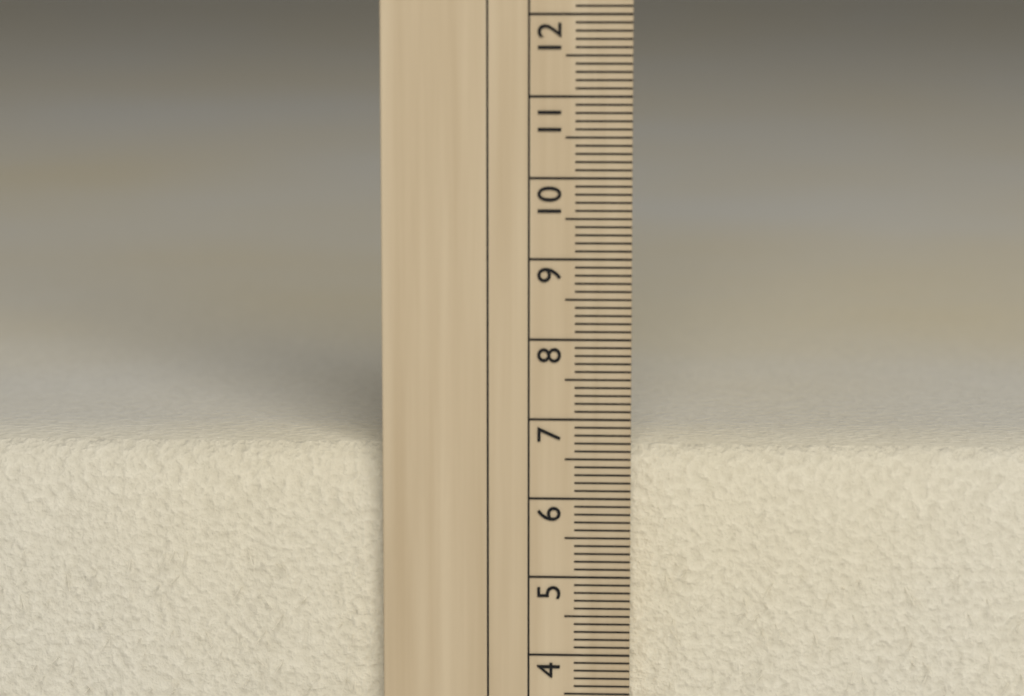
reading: 6.6 cm
